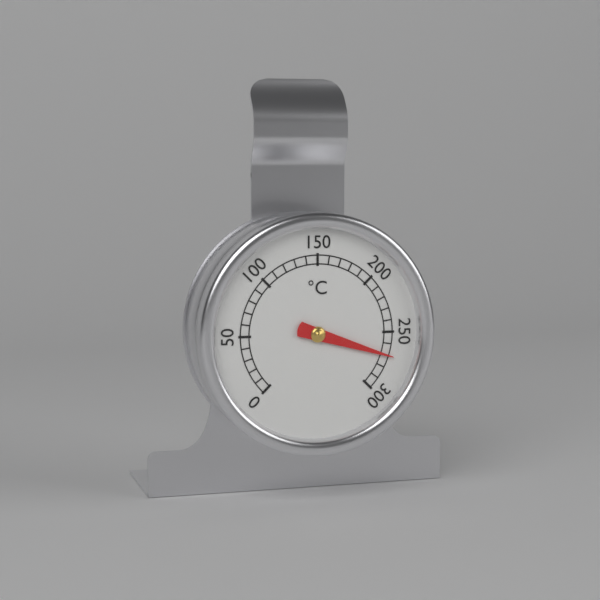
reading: 270 °C
